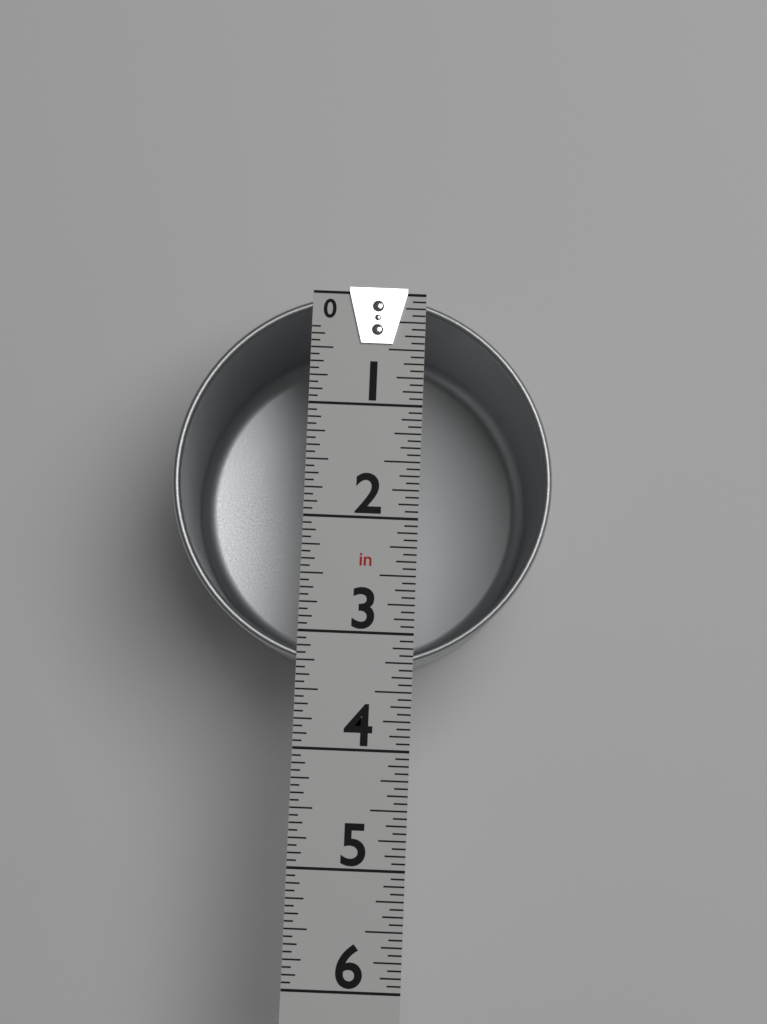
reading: 3.3125 in
